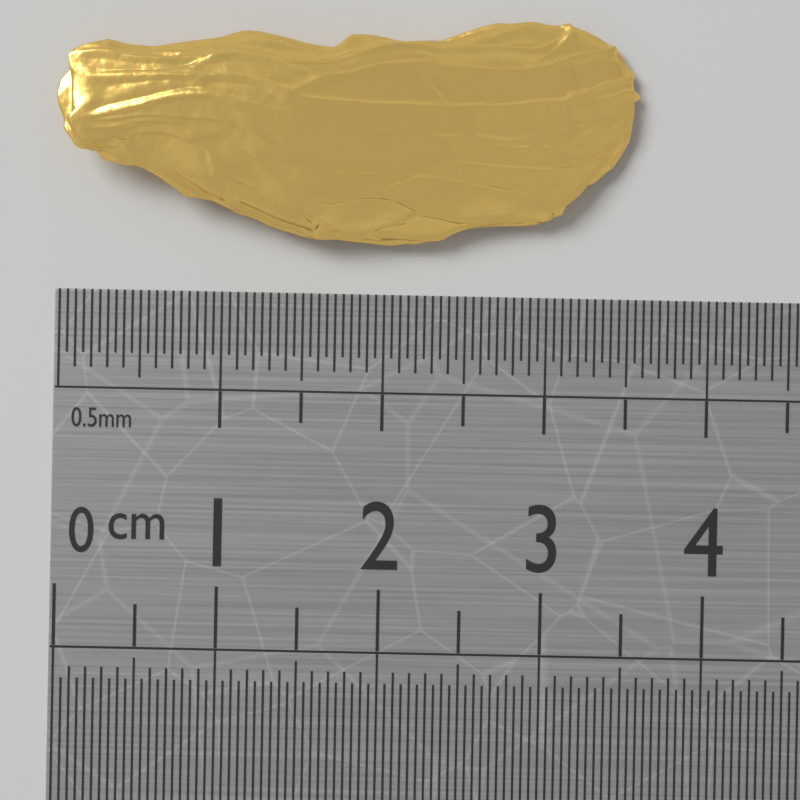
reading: 3.55 cm
